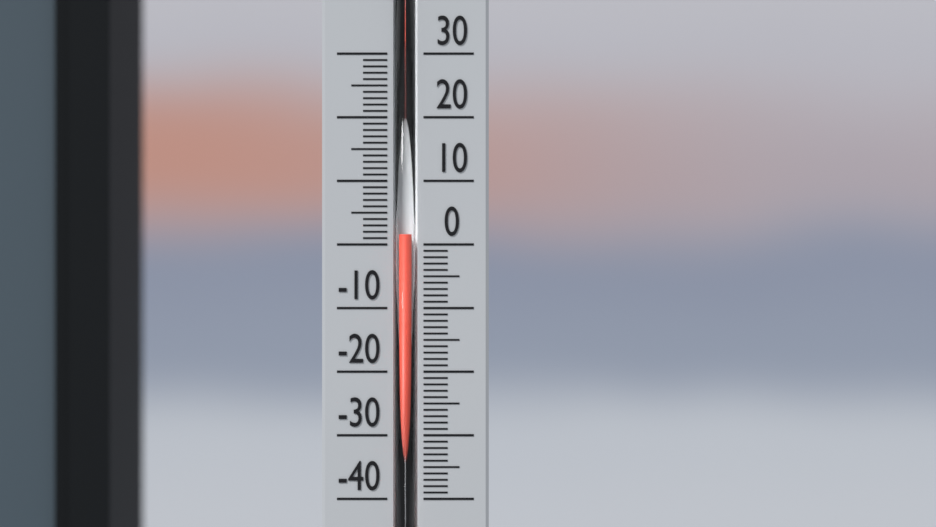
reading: 1.5 (no unit)
